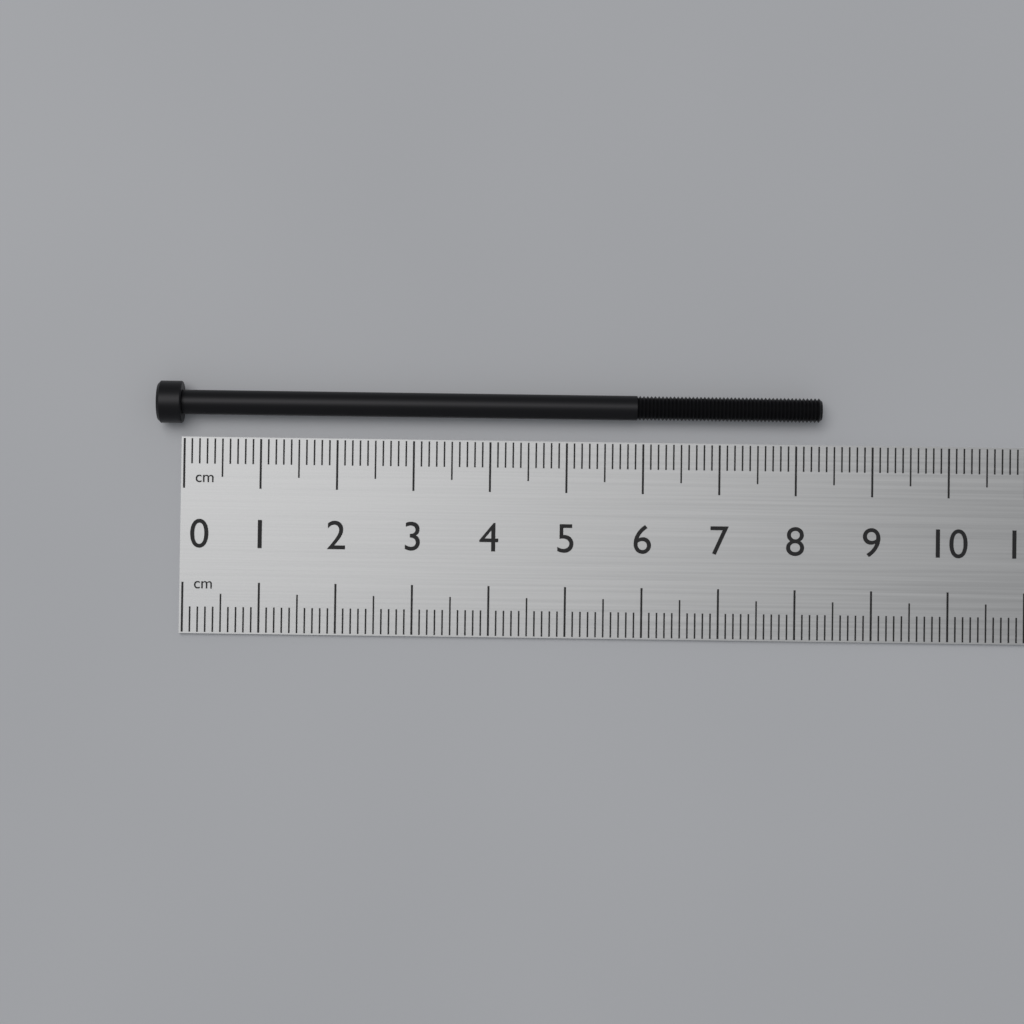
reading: 8.3 cm
